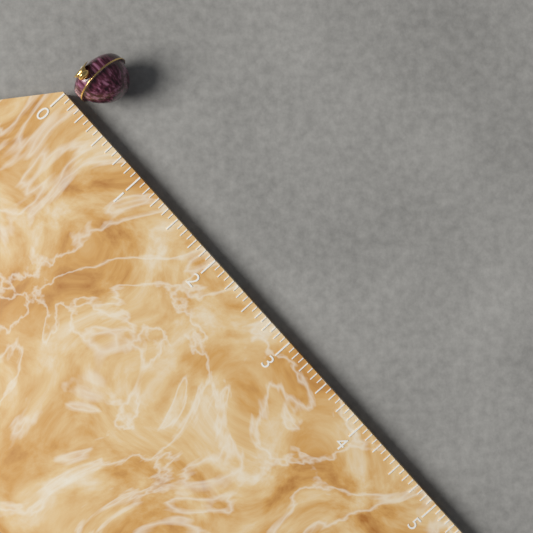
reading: 0.3750 (no unit)
